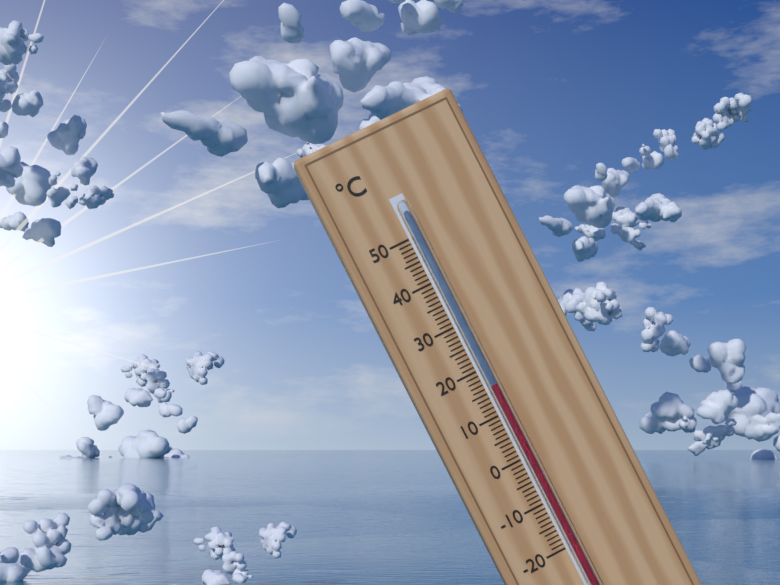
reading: 16 °C
